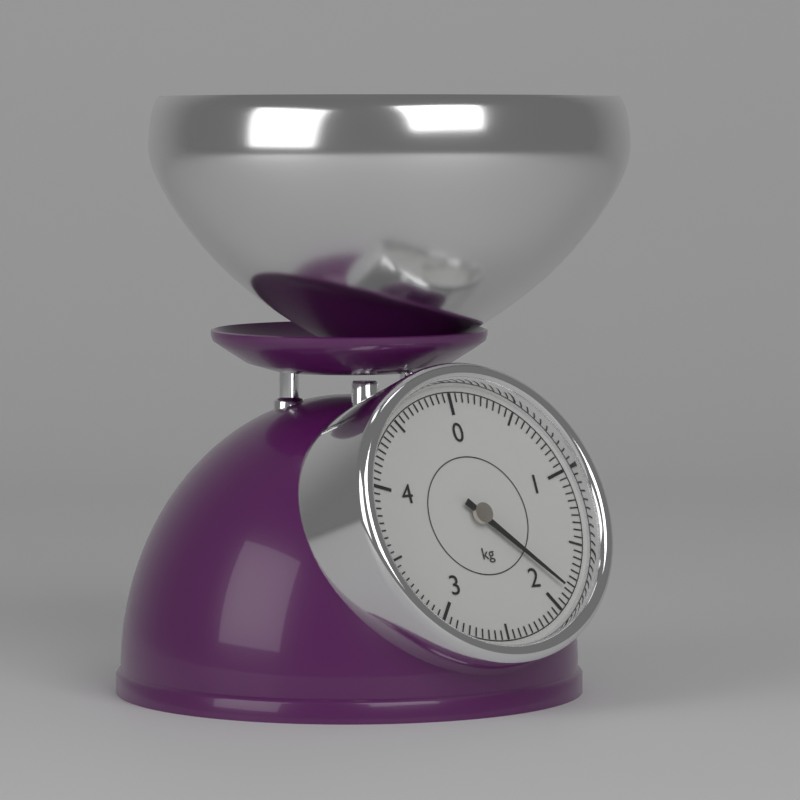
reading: 1.85 kg
